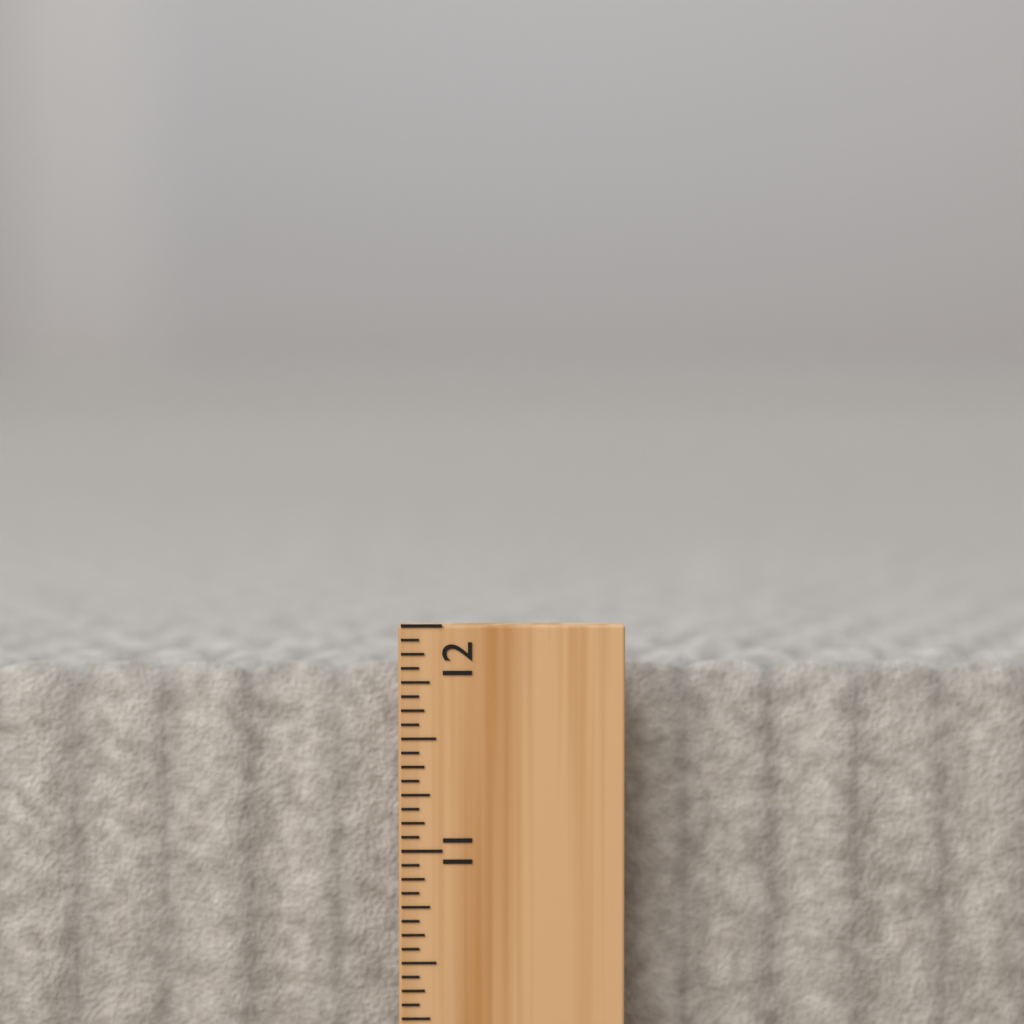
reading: 11.8125 inch
